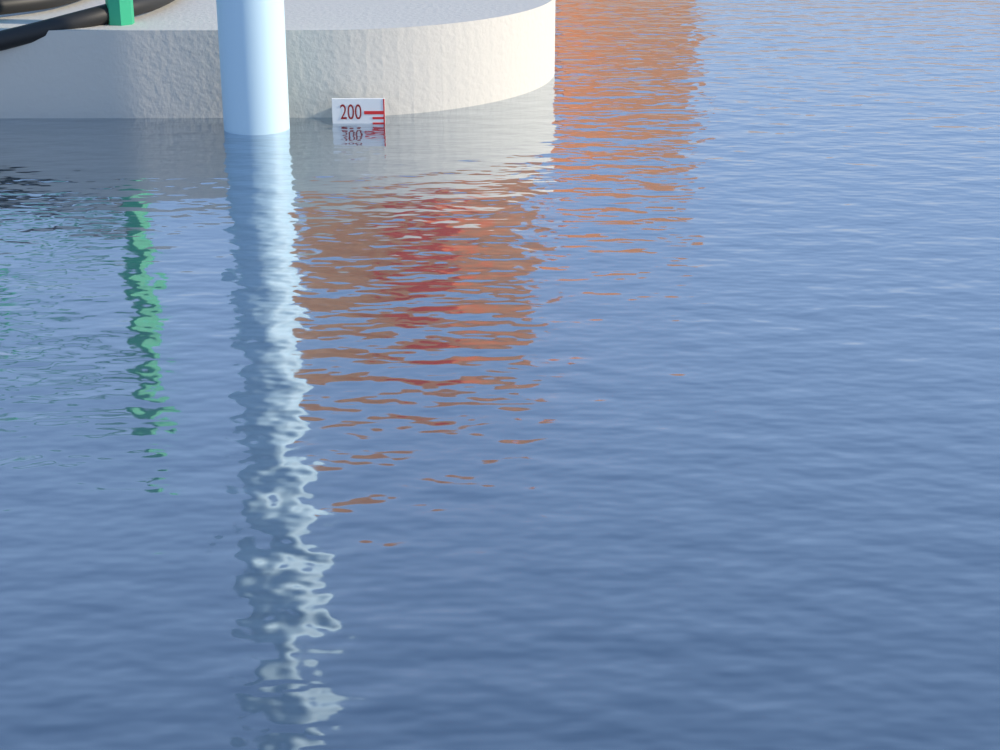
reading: 196 (no unit)
